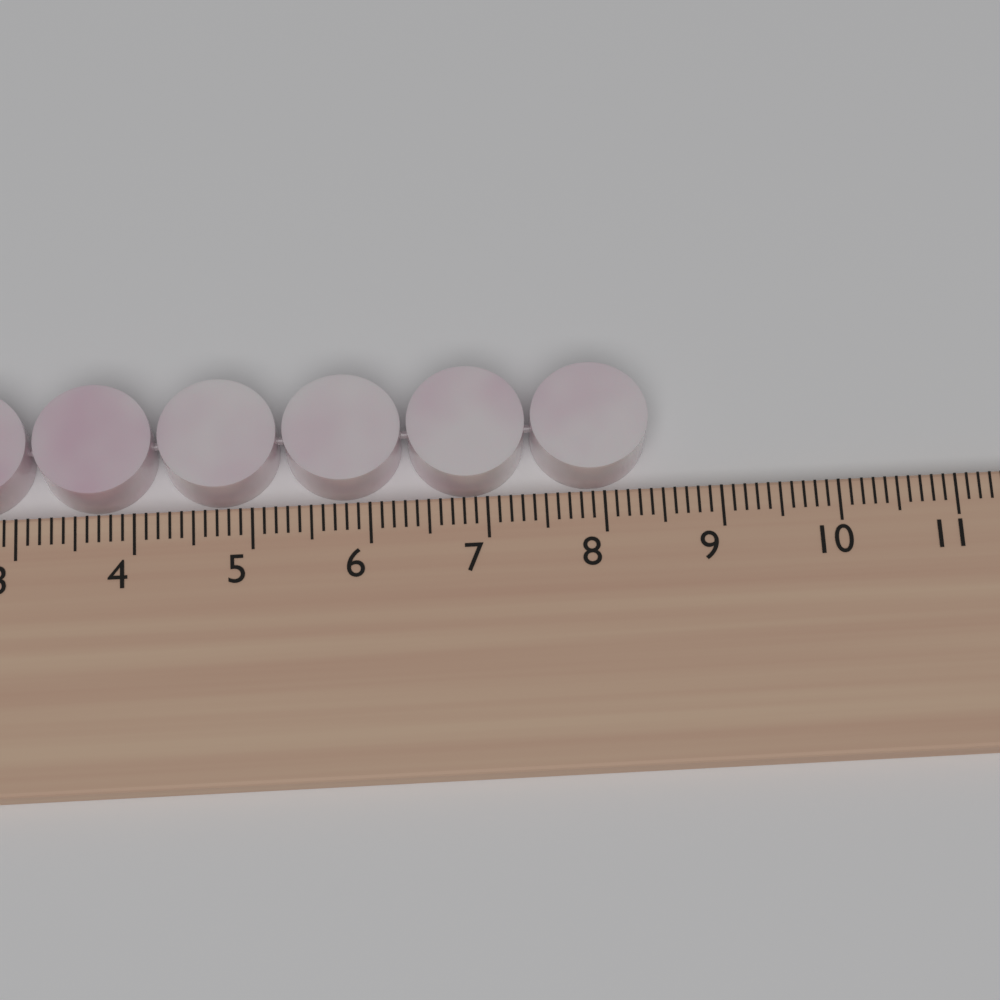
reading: 8.4 cm
